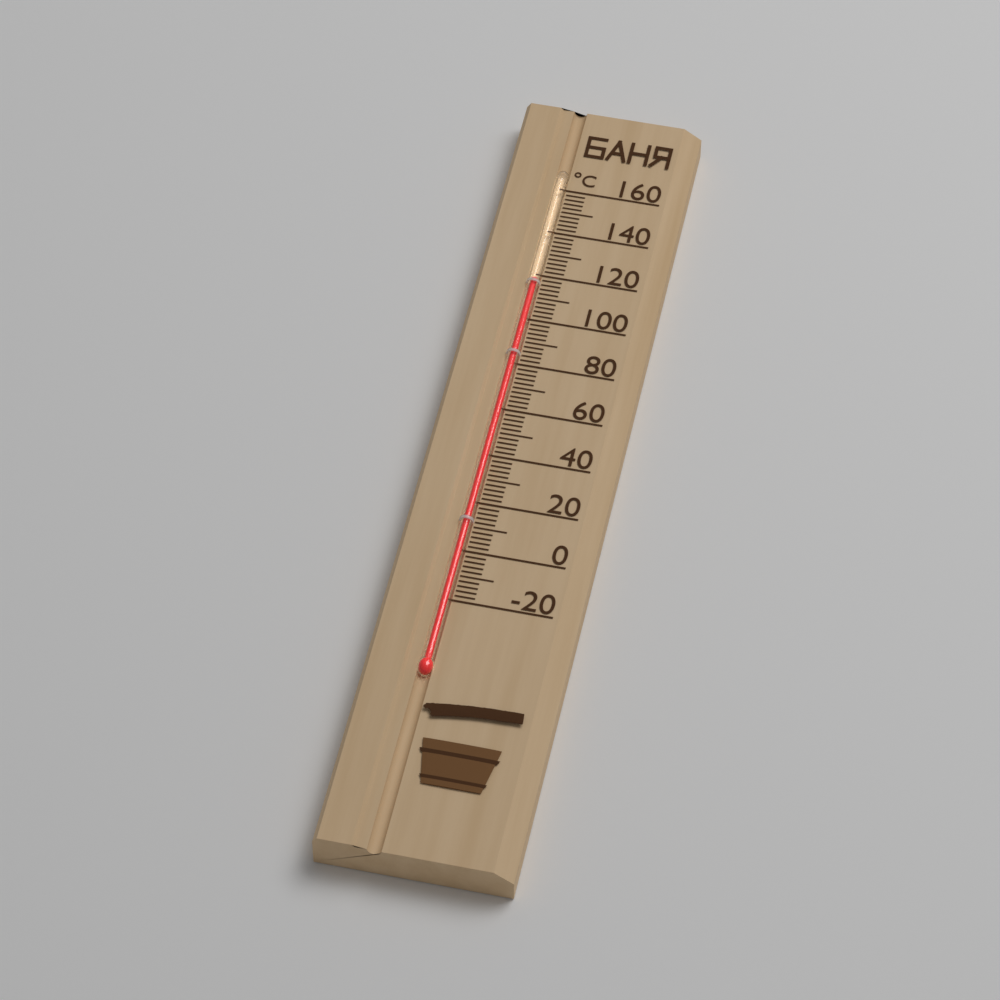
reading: 118 °C
